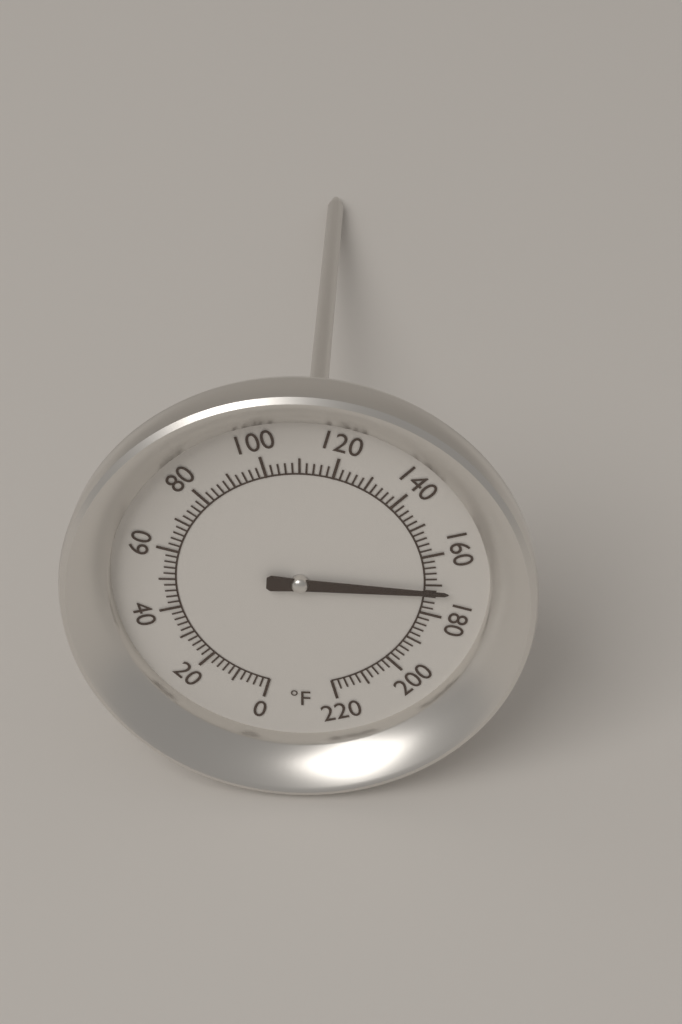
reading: 172 °F
